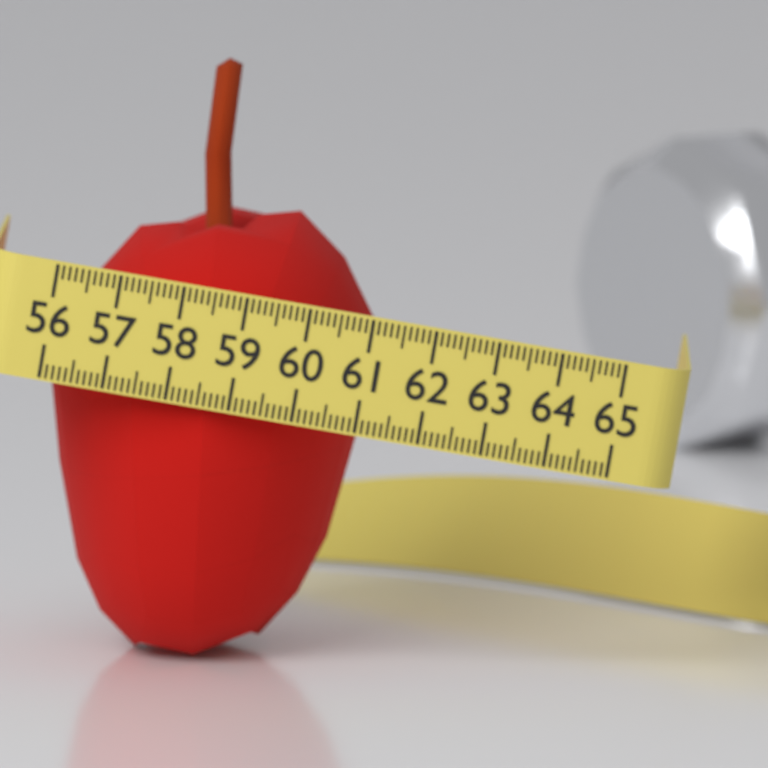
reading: 61.1 (no unit)
